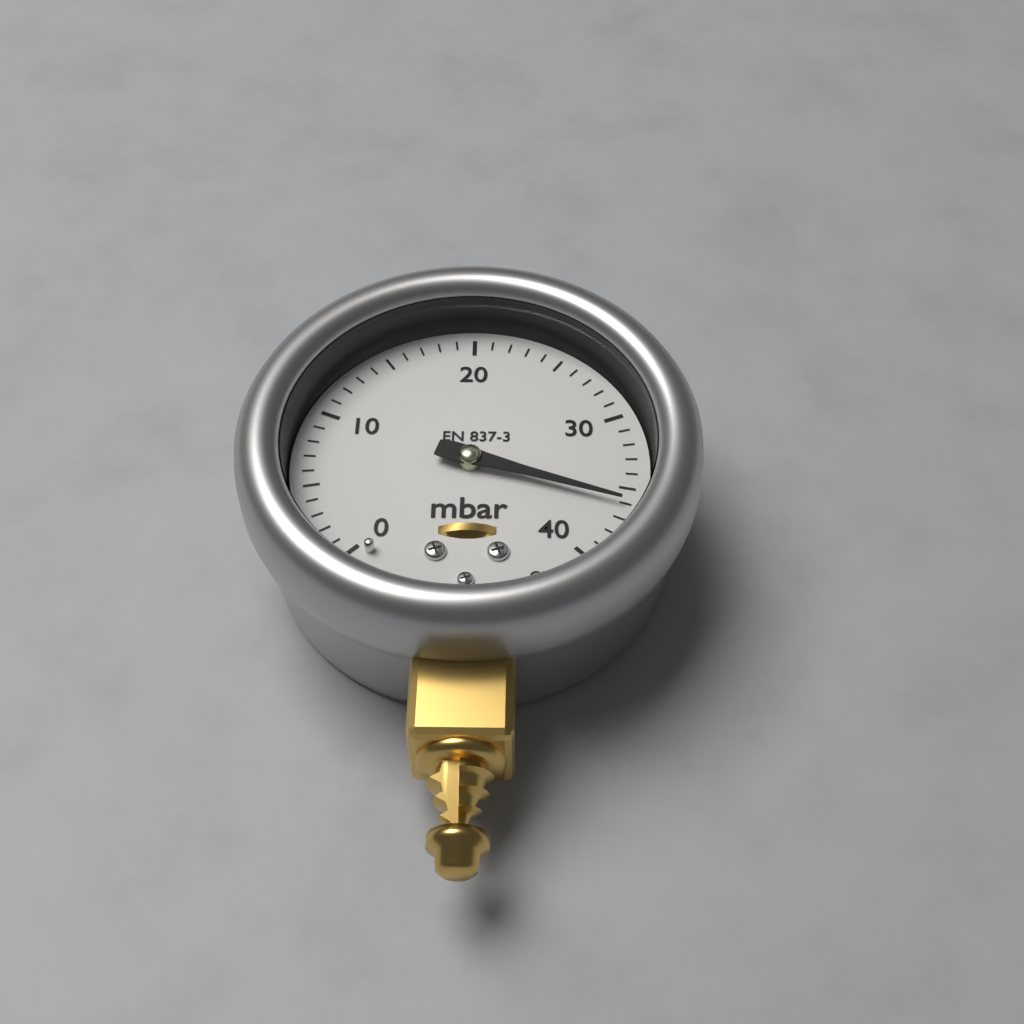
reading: 36 mbar
